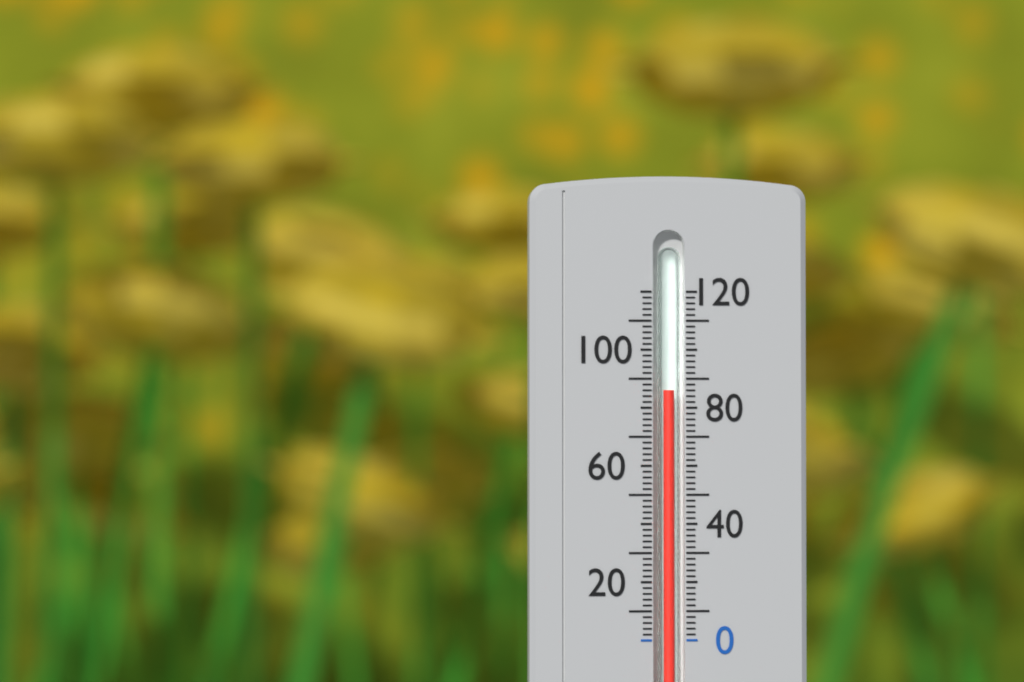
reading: 86 (no unit)
